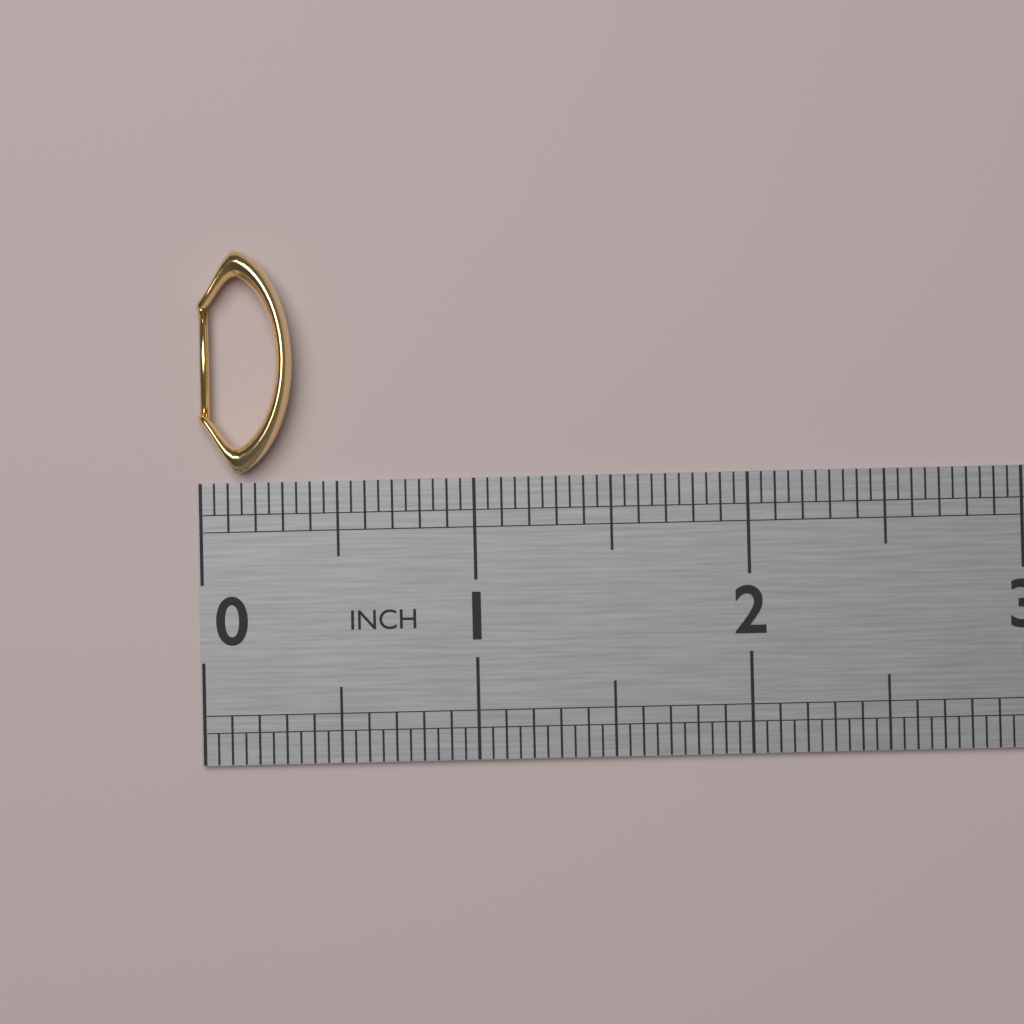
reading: 0.35 in
